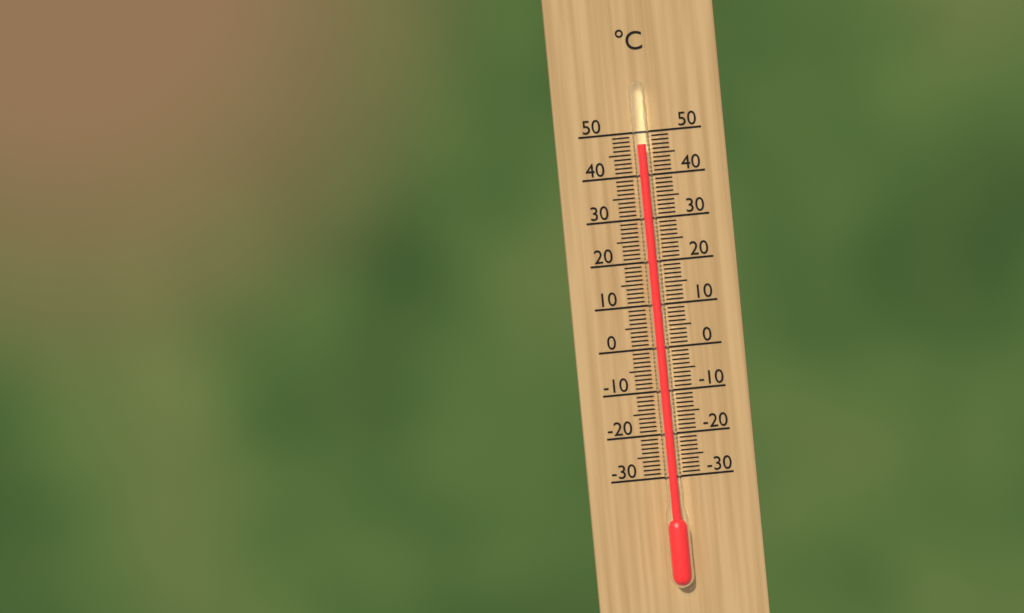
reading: 47 °C
